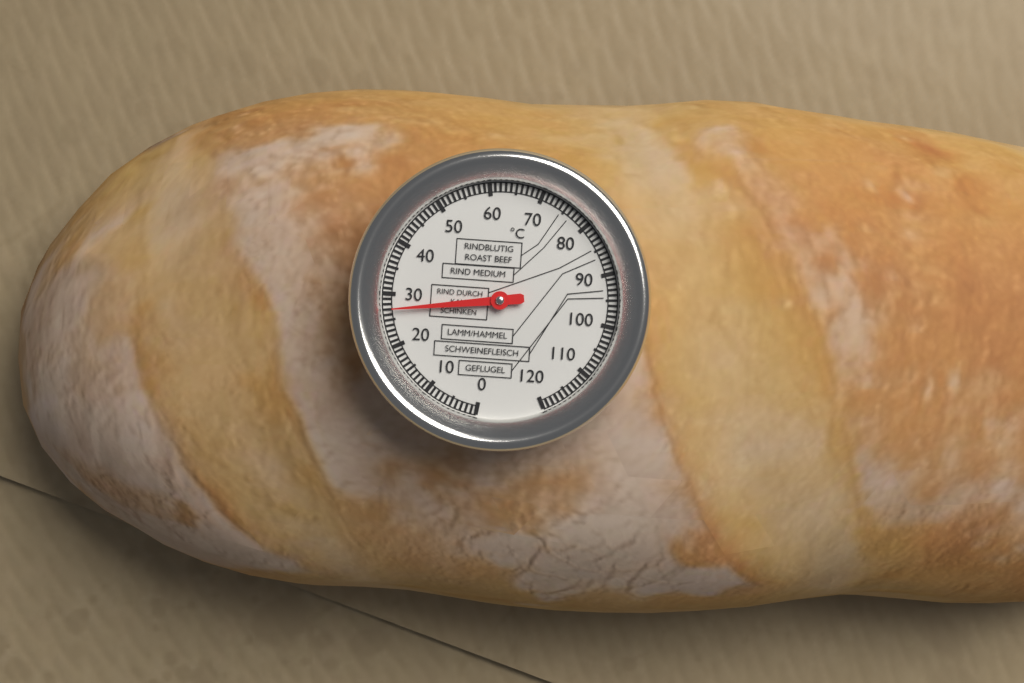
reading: 27 °C
